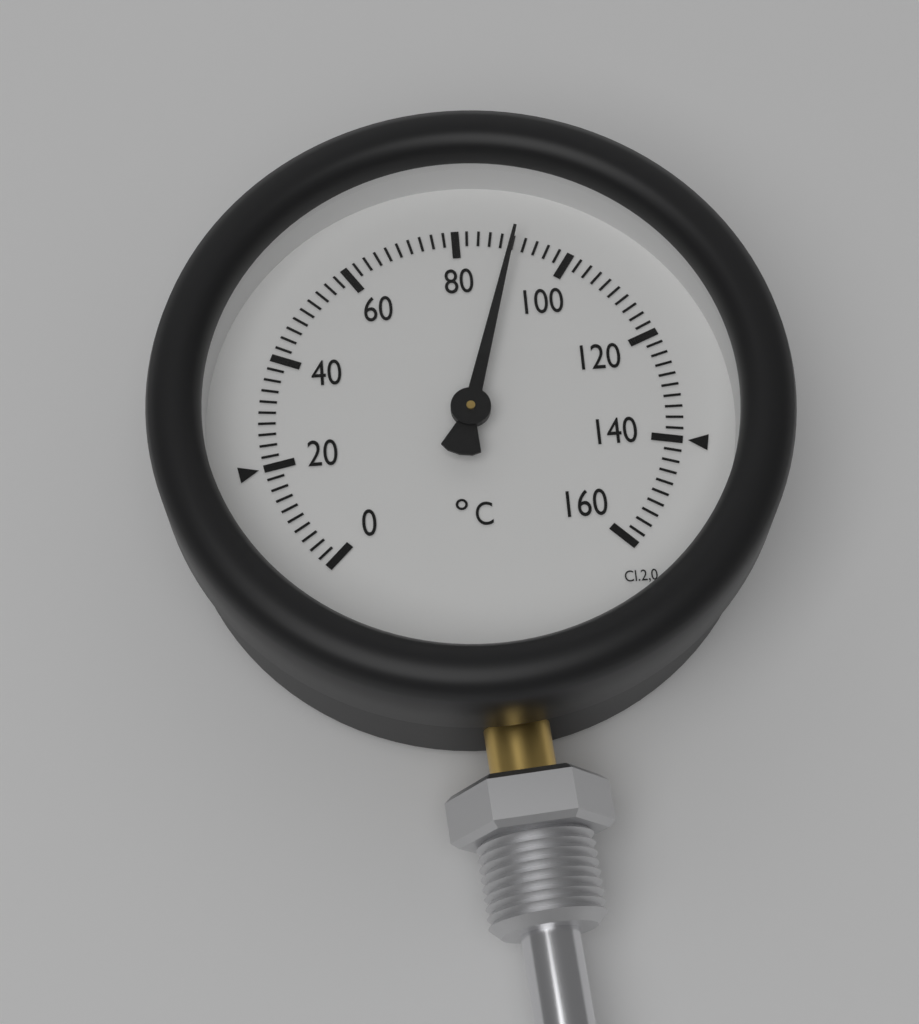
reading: 90 °C
